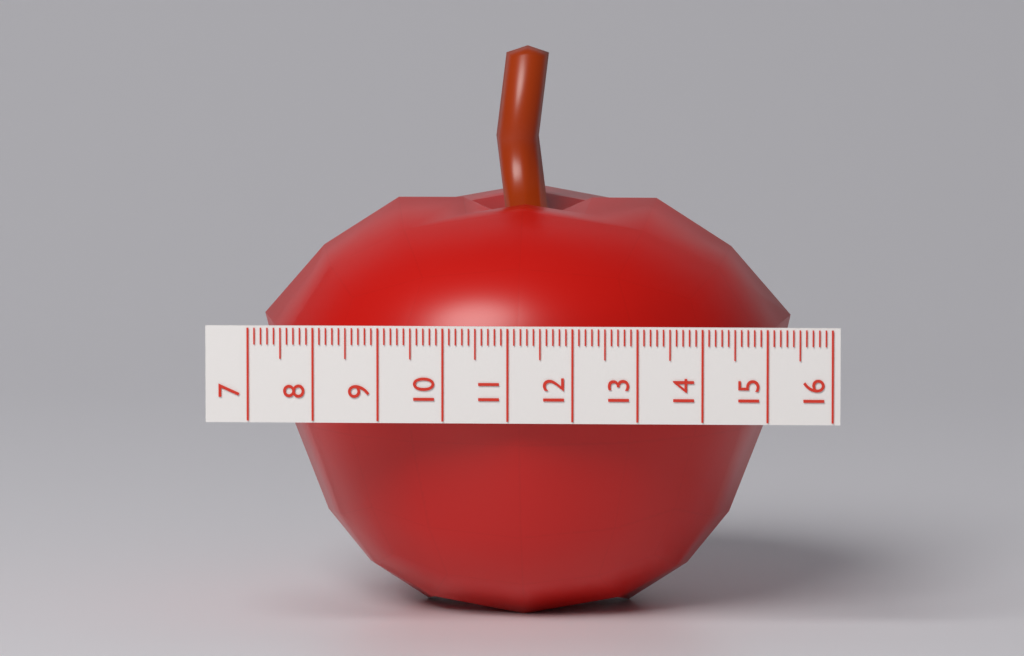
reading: 15.3 (no unit)
